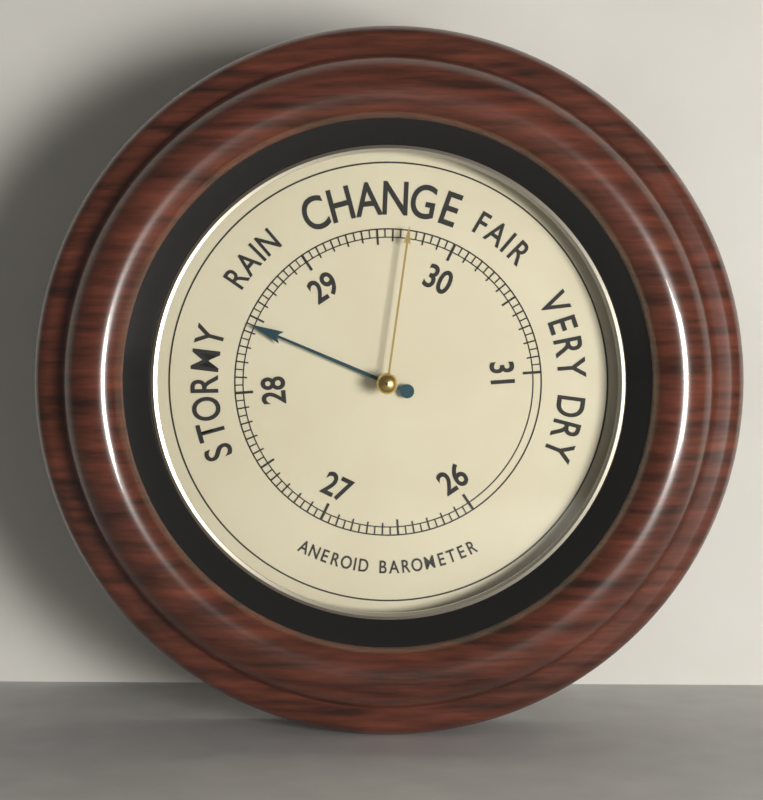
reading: 28.45 (no unit)
